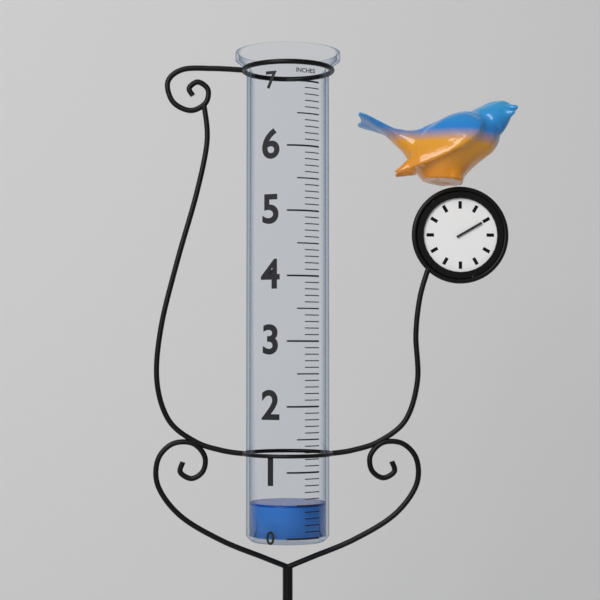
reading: 0.5 in
